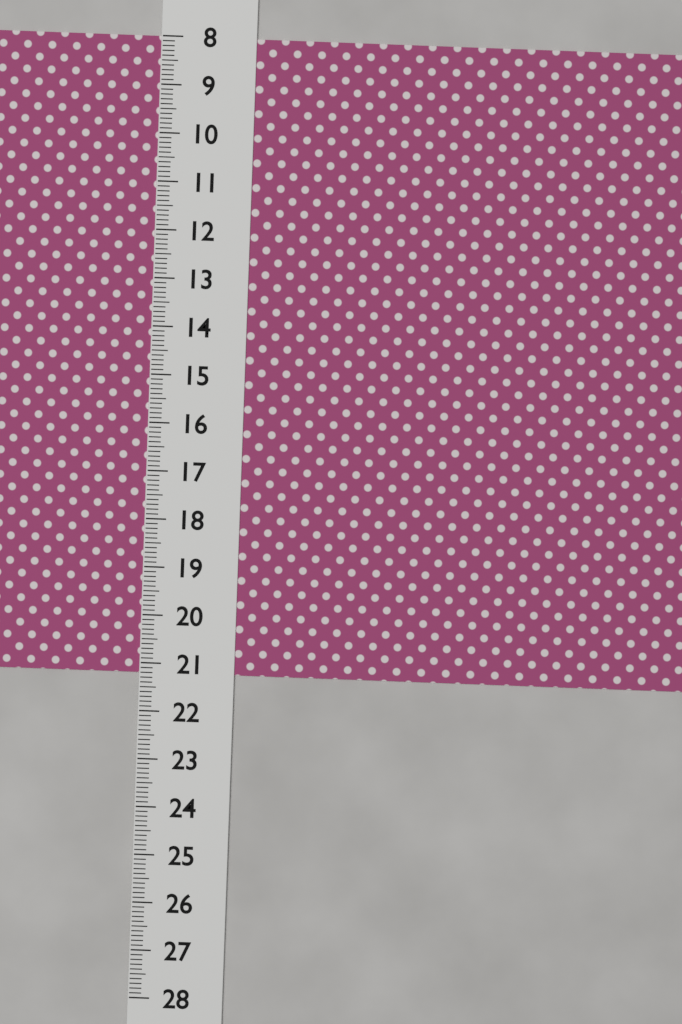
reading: 21.2 (no unit)
